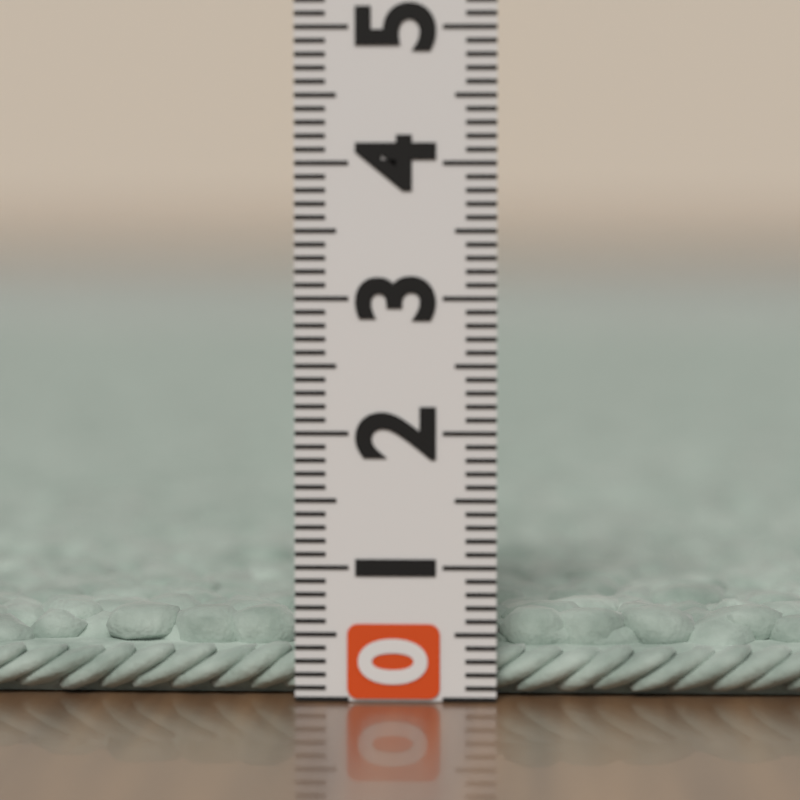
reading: 0.6 (no unit)
